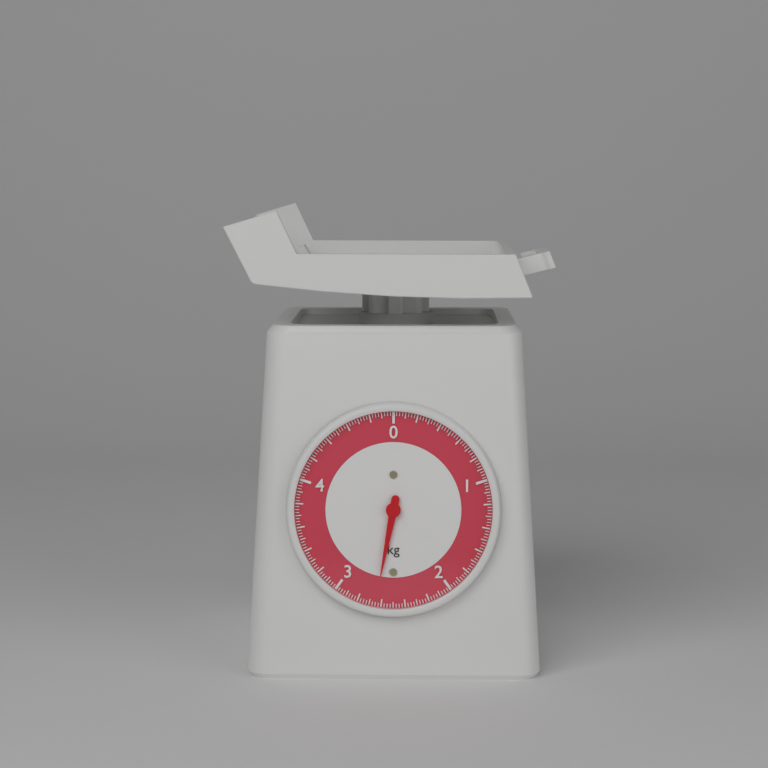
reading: 2.650 kg
